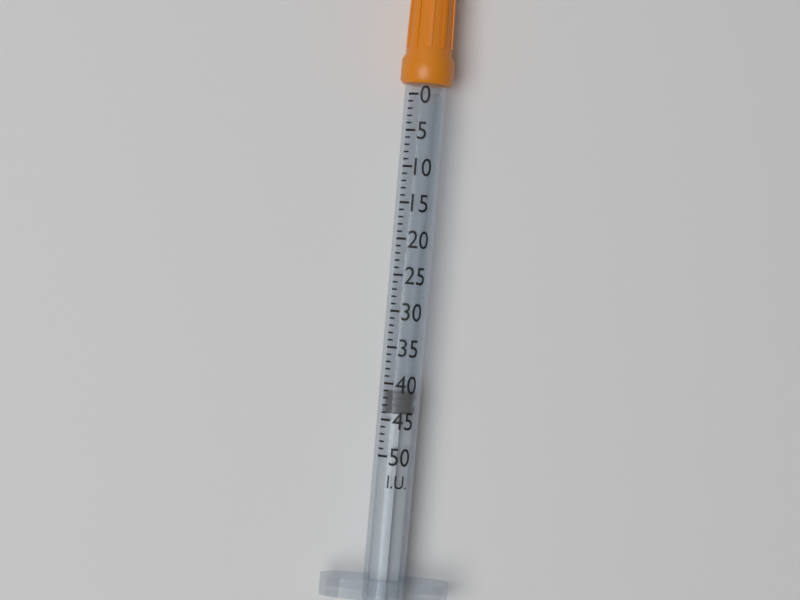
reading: 41 I.U.
